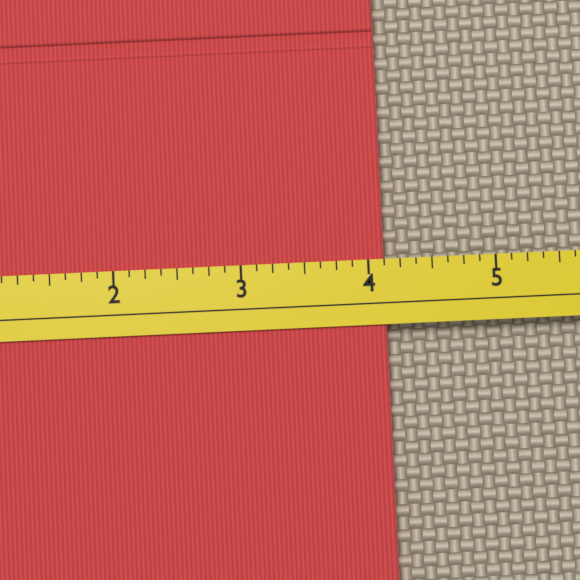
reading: 4.125 (no unit)
